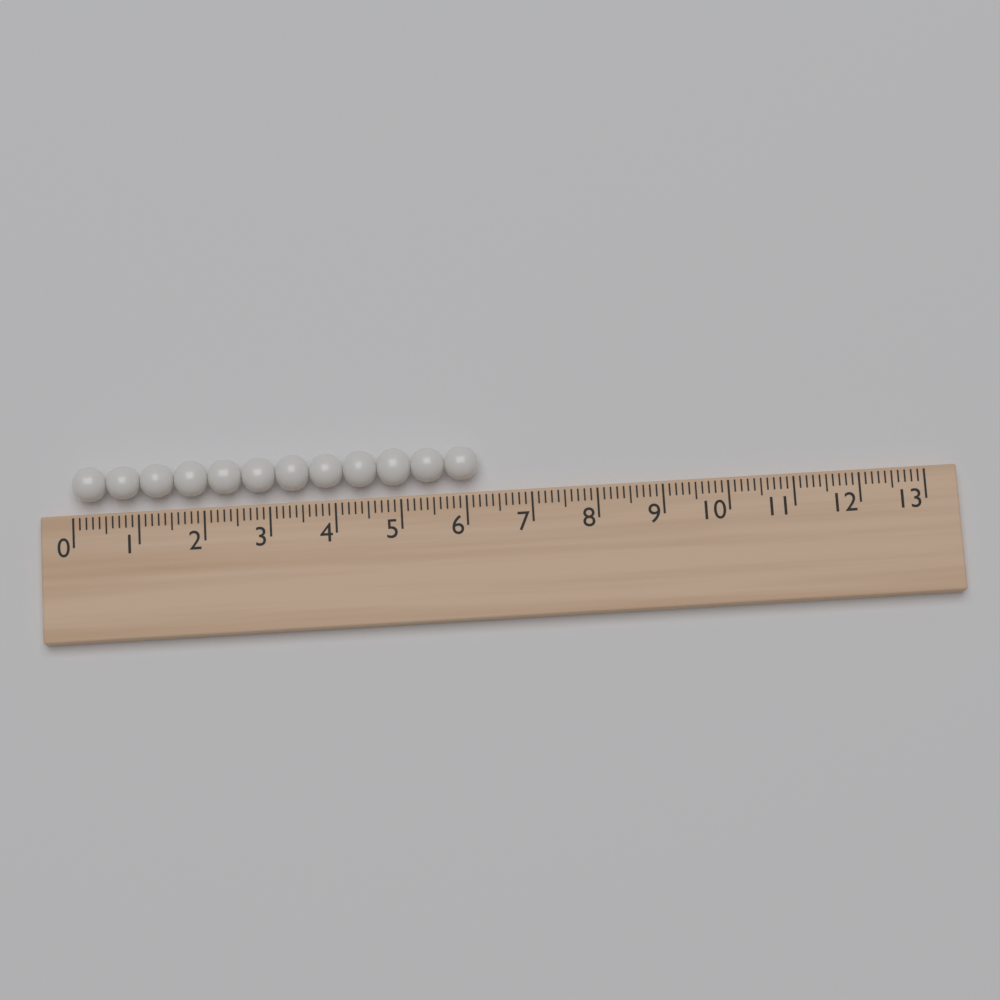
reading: 6.2 (no unit)
